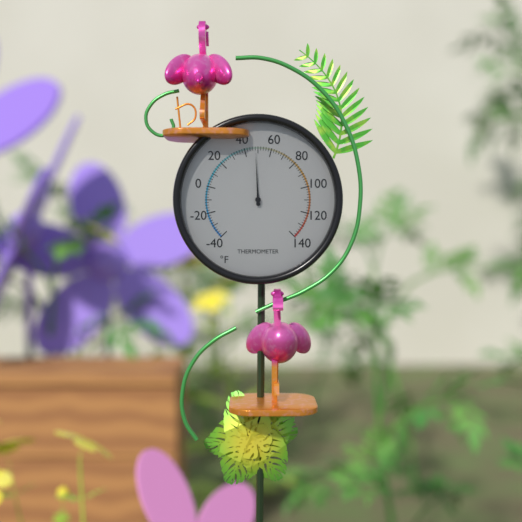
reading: 48 °F
